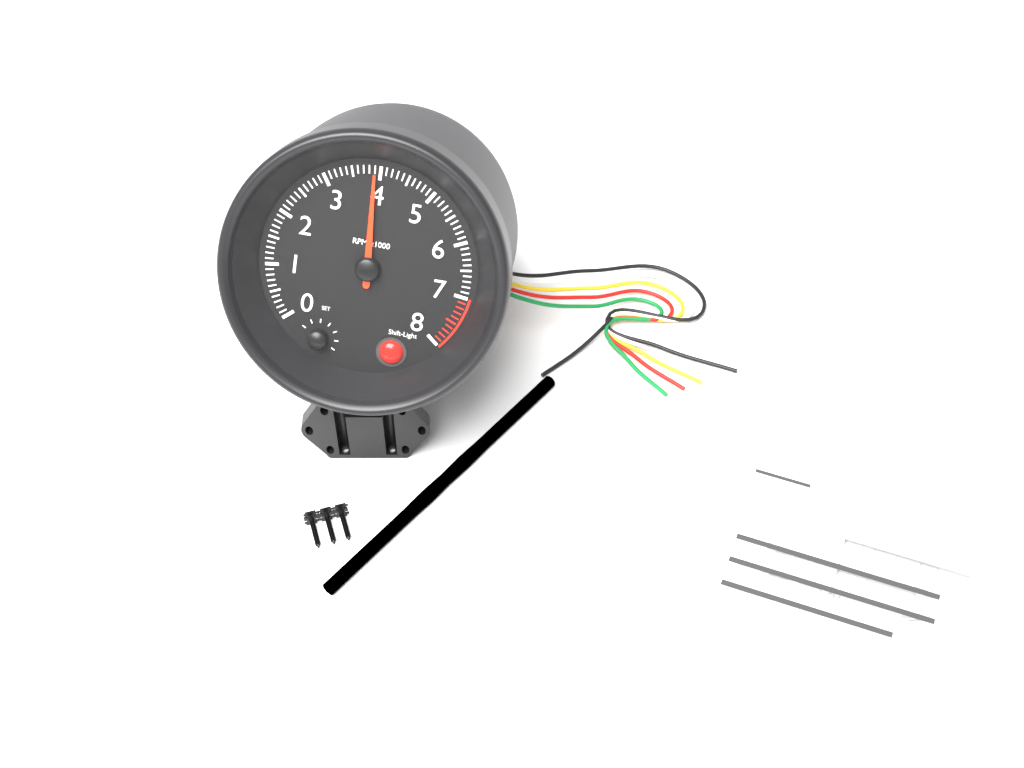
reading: 3900 RPM
